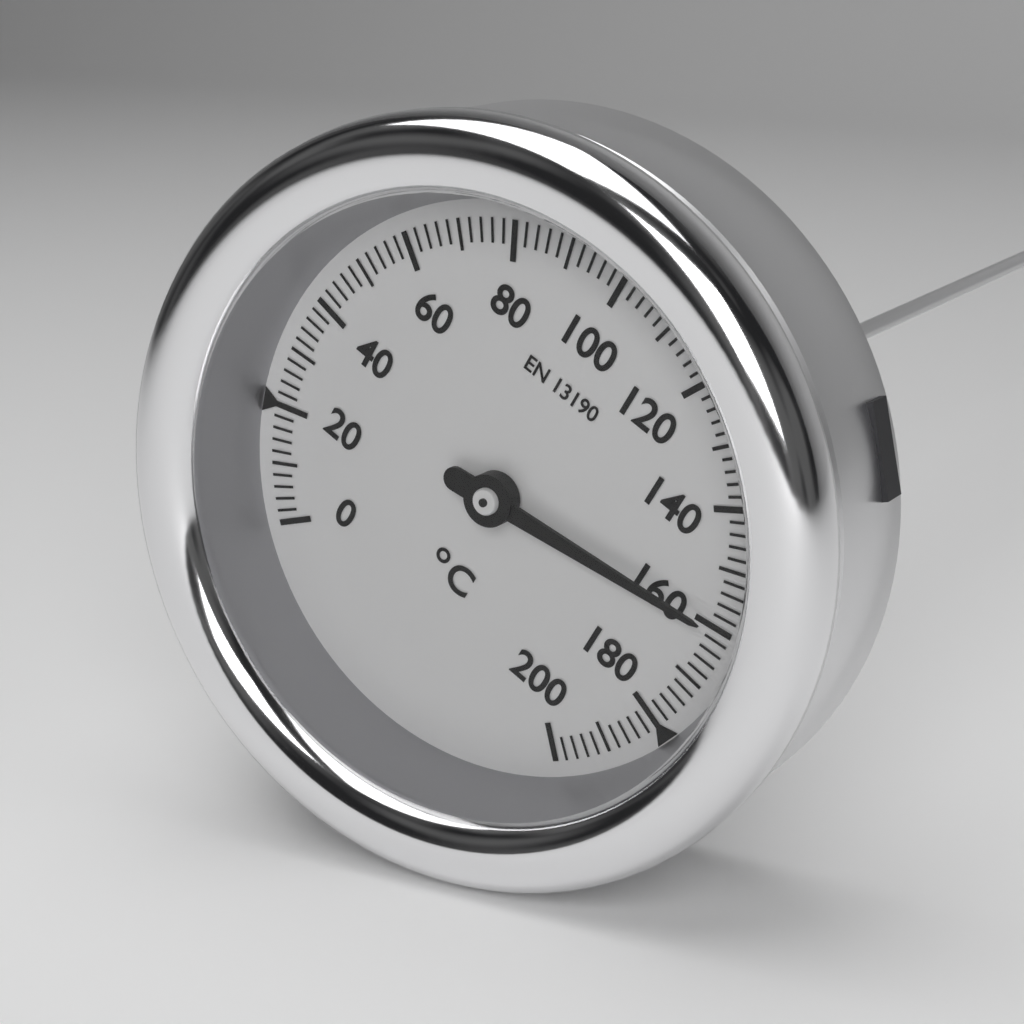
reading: 160 °C
